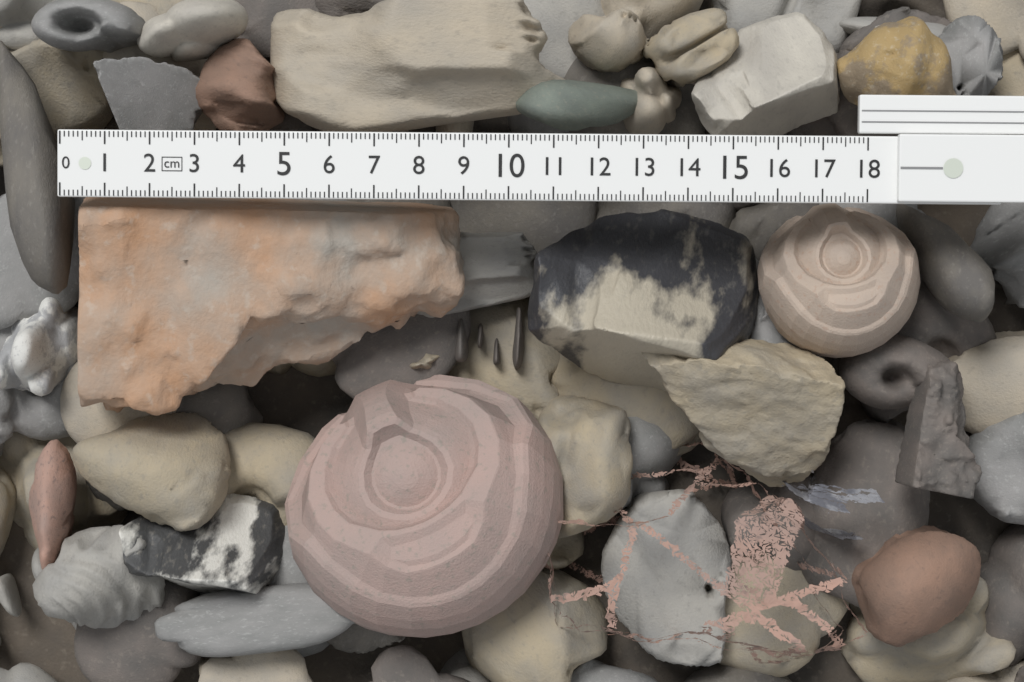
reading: 9.0 cm
